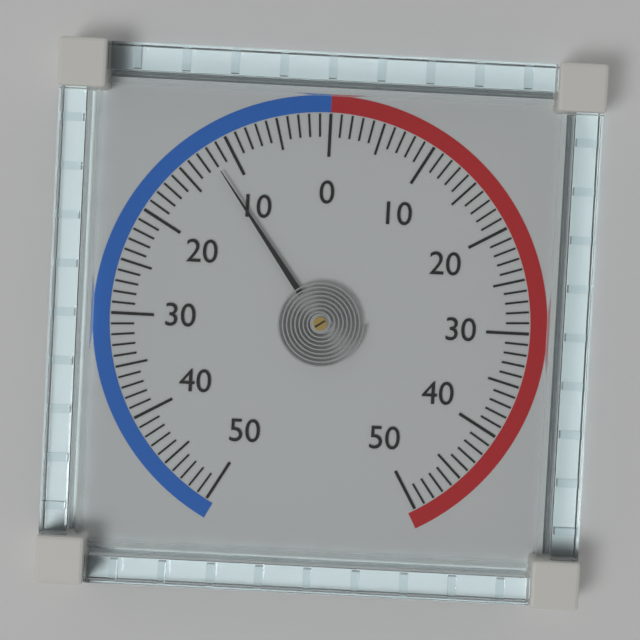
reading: -12 (no unit)
